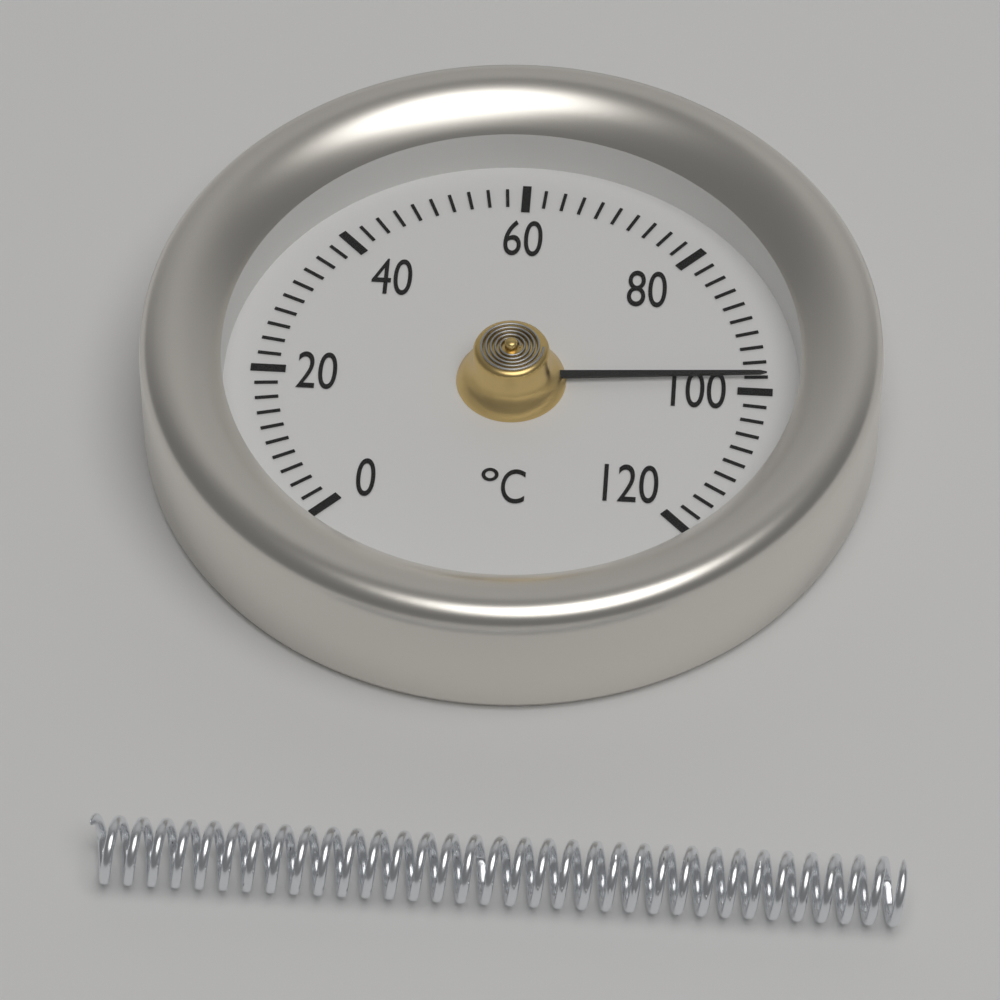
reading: 98 °C
